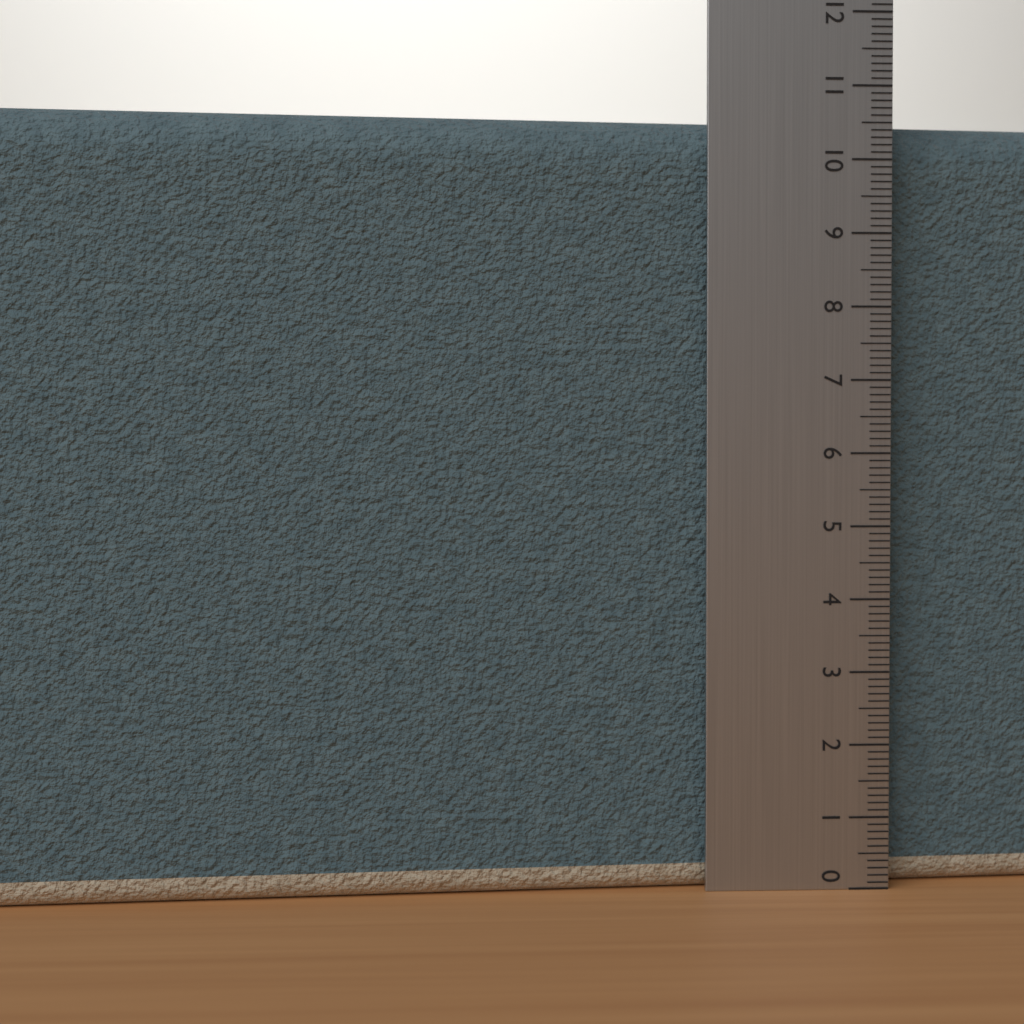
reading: 10.6 (no unit)
